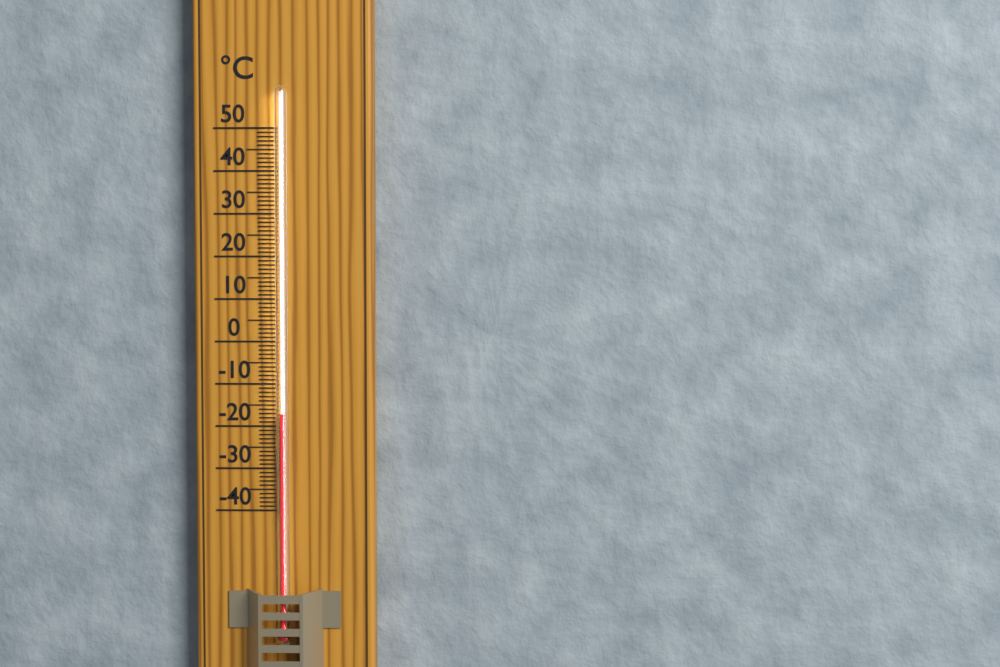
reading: -17 °C
